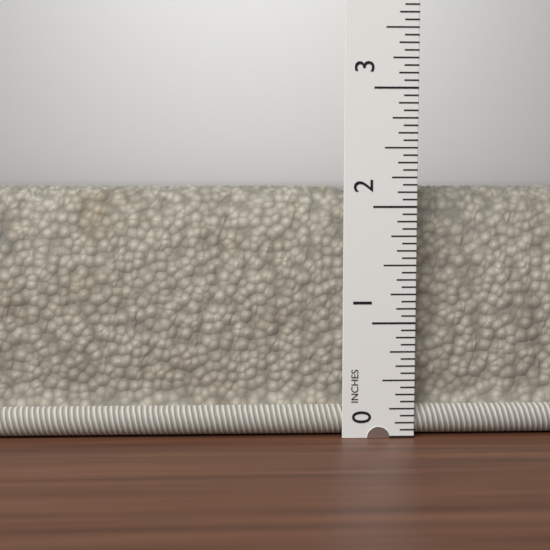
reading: 2.1875 in
